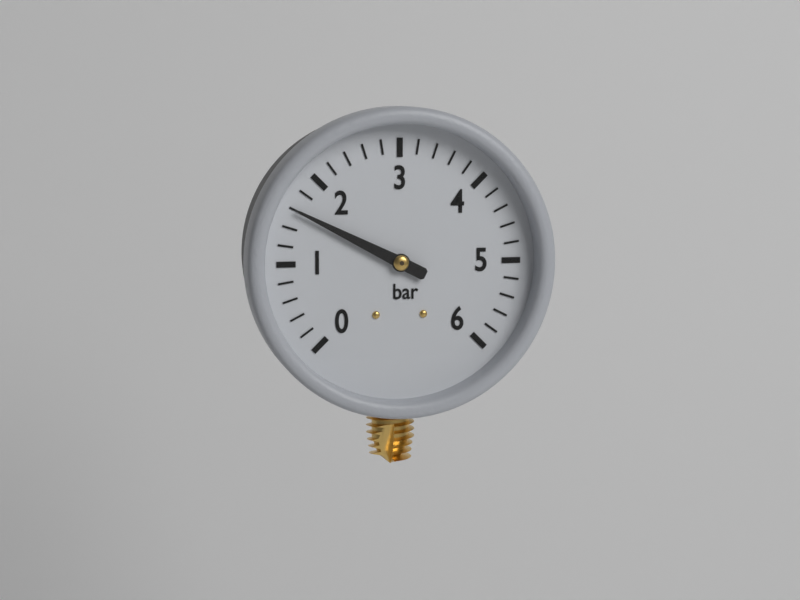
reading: 1.6 bar
